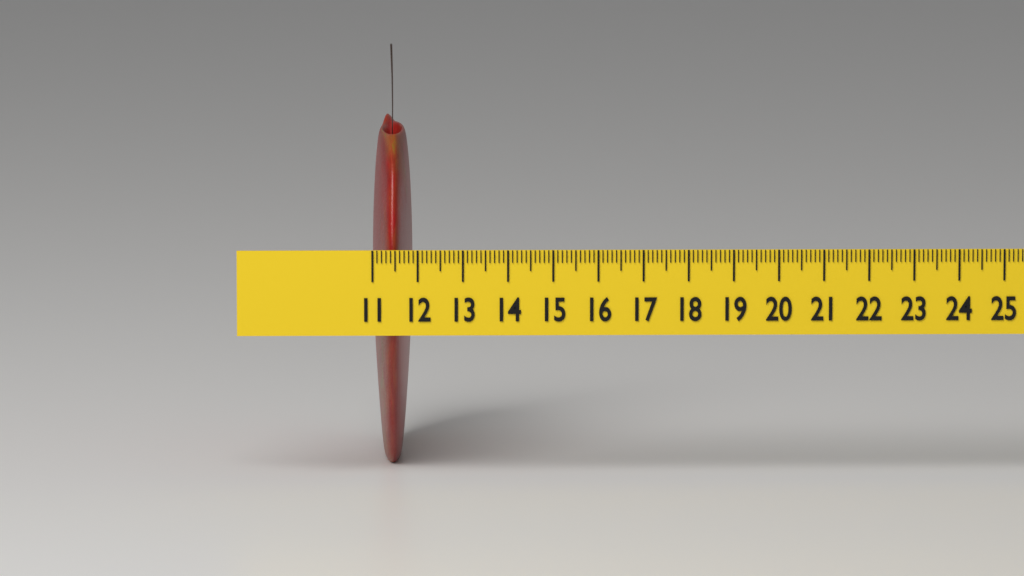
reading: 11.9 (no unit)
